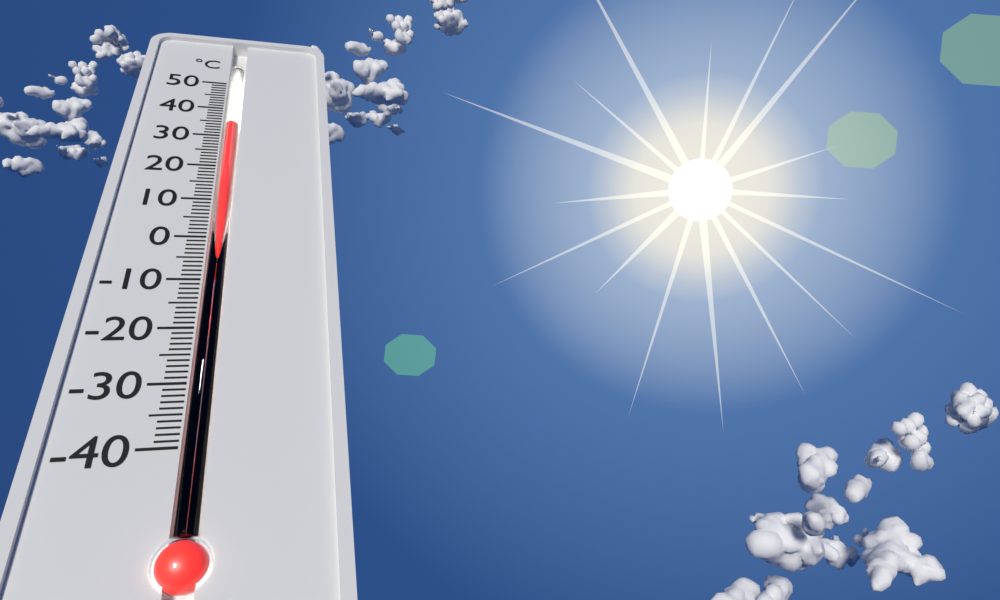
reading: 35 °C
